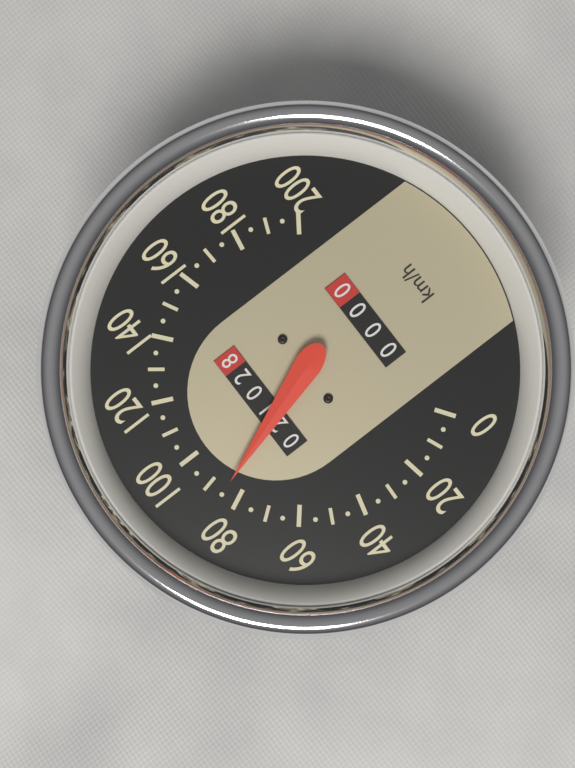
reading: 85 km/h
